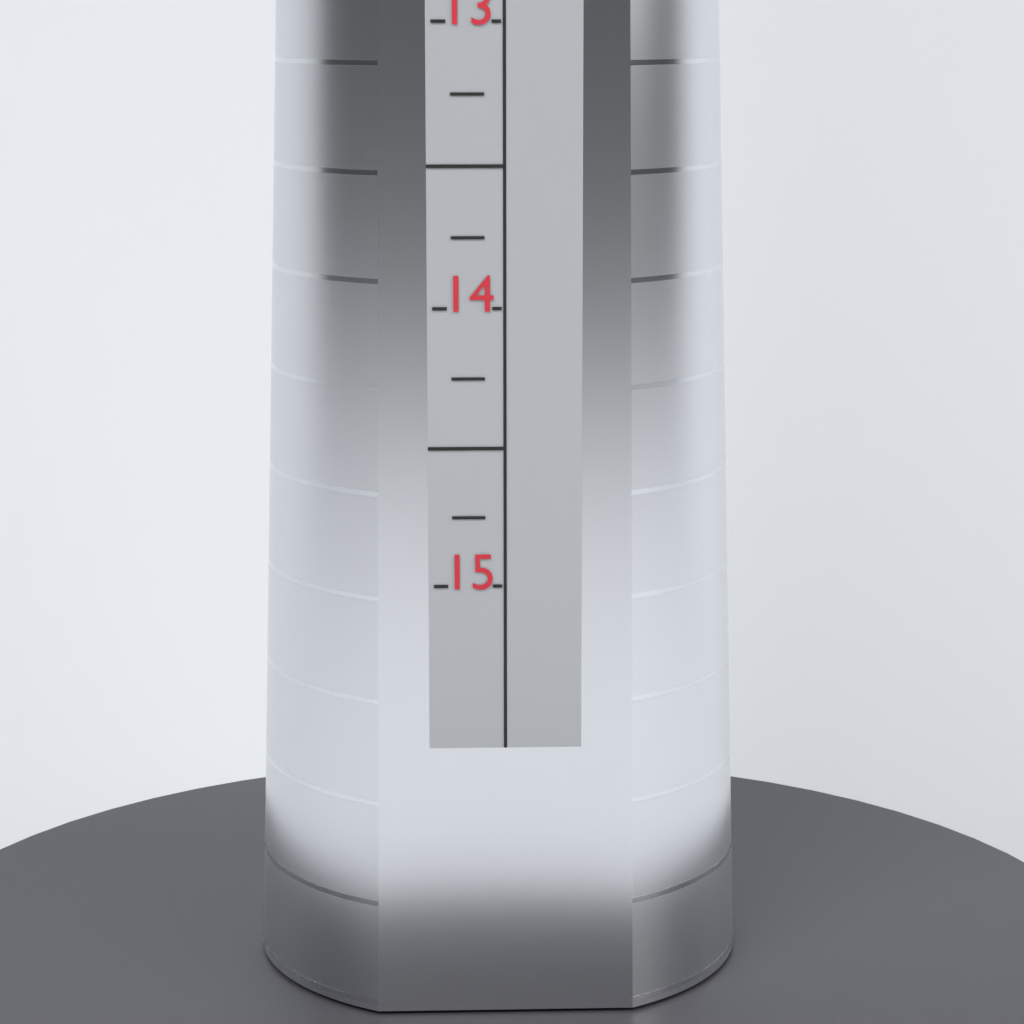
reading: 14.75 (no unit)
